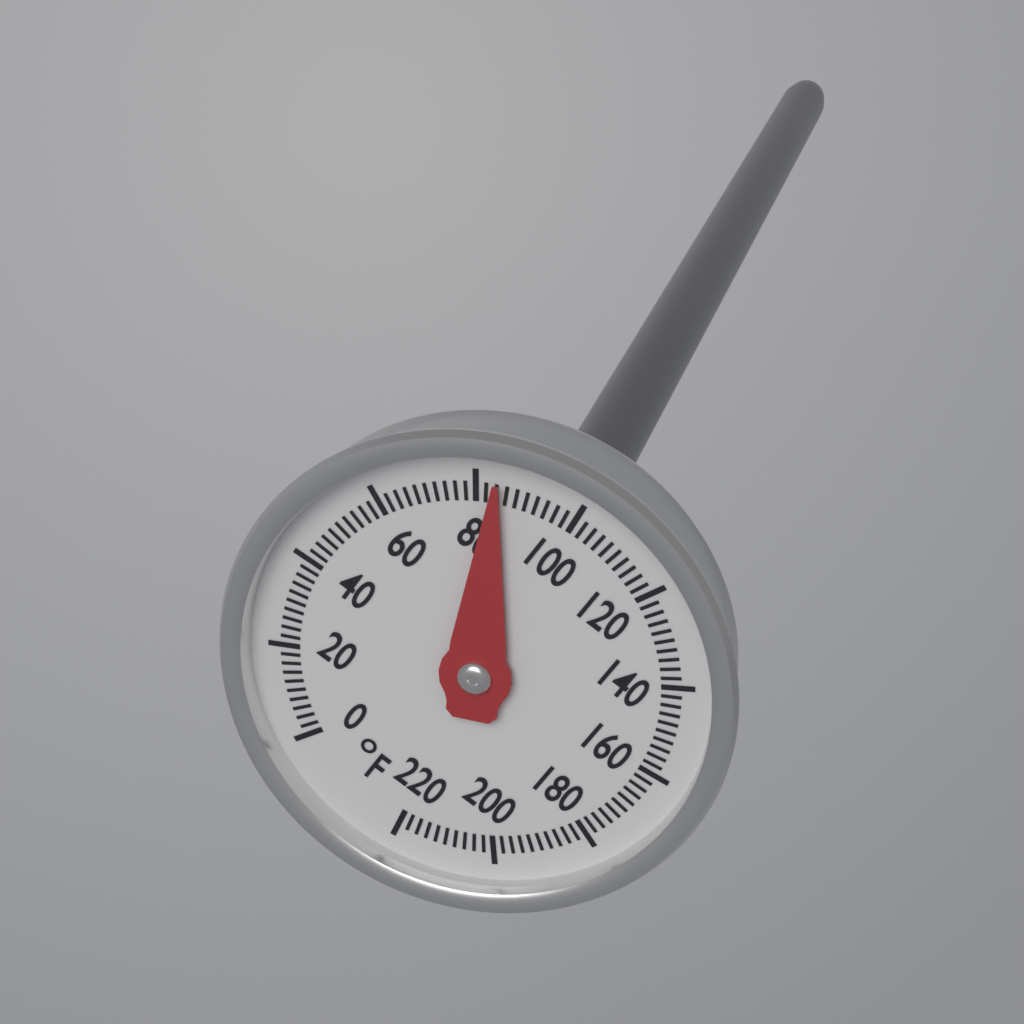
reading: 84 °F
